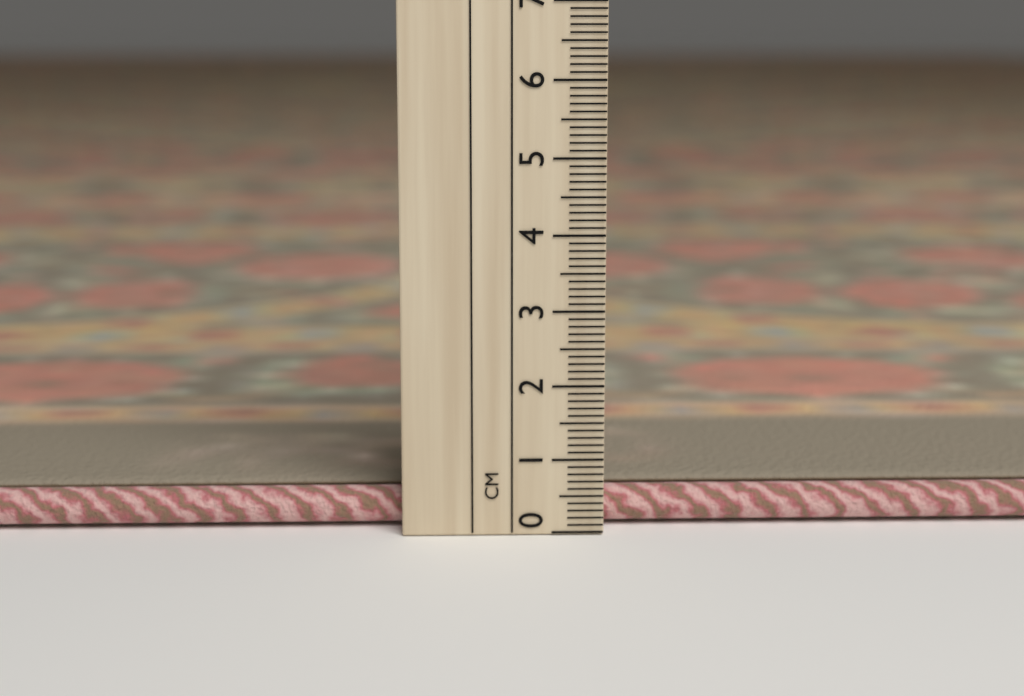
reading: 0.5 cm
